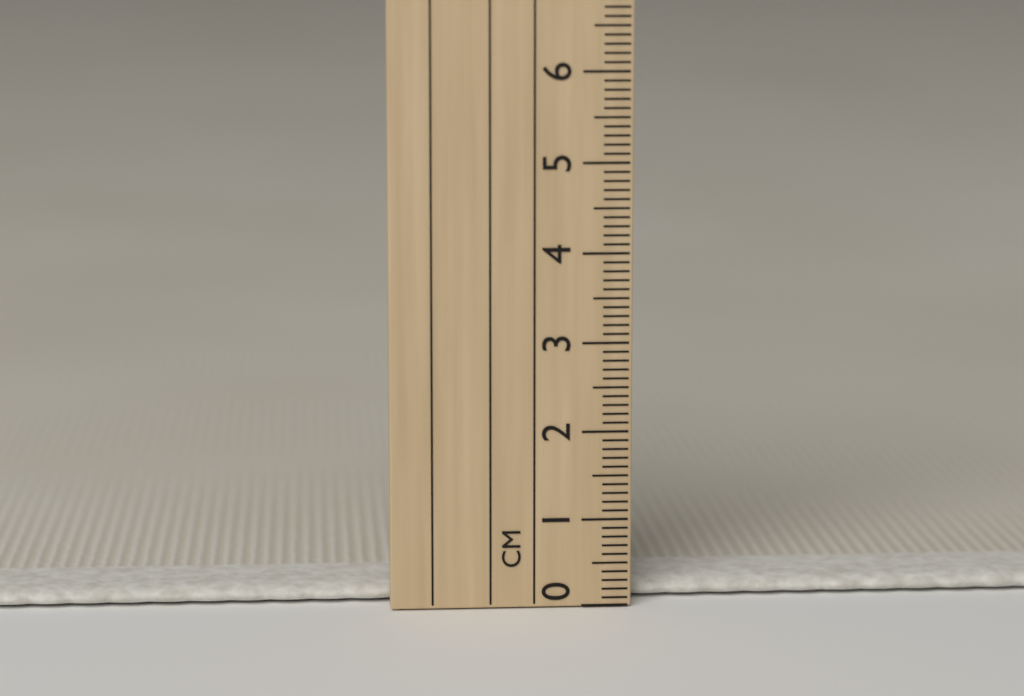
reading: 0.2 cm
